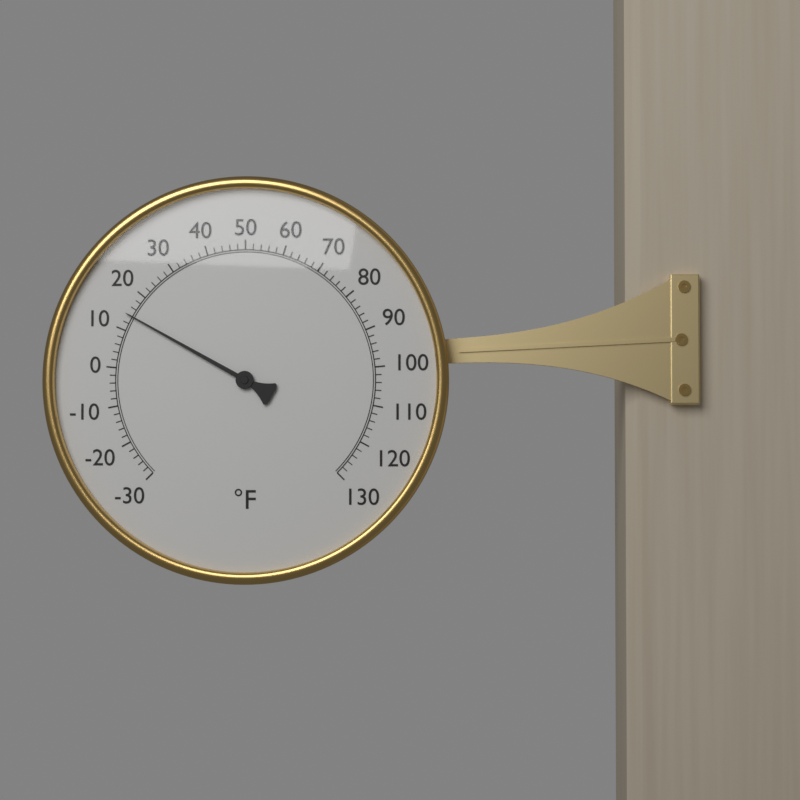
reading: 14 °F
